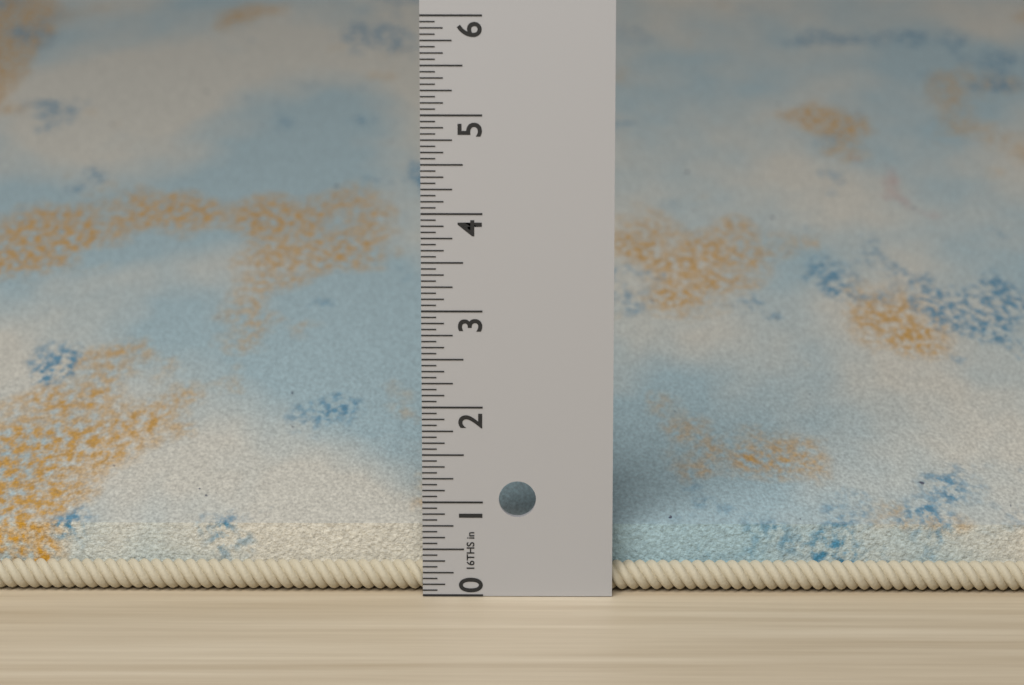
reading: 0.6875 in
